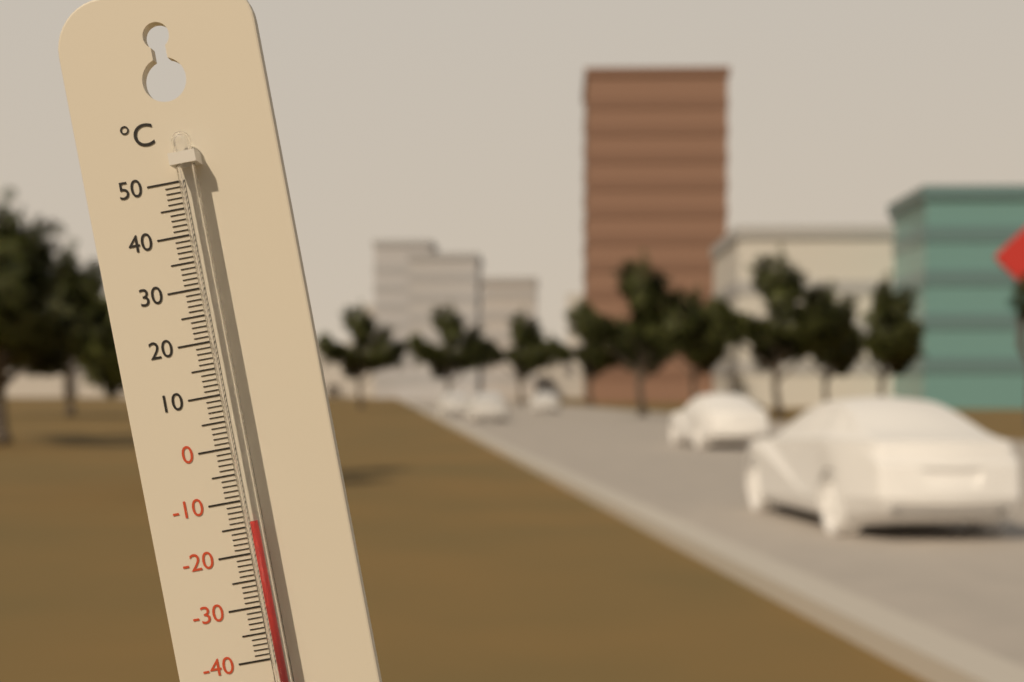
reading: -14 °C
